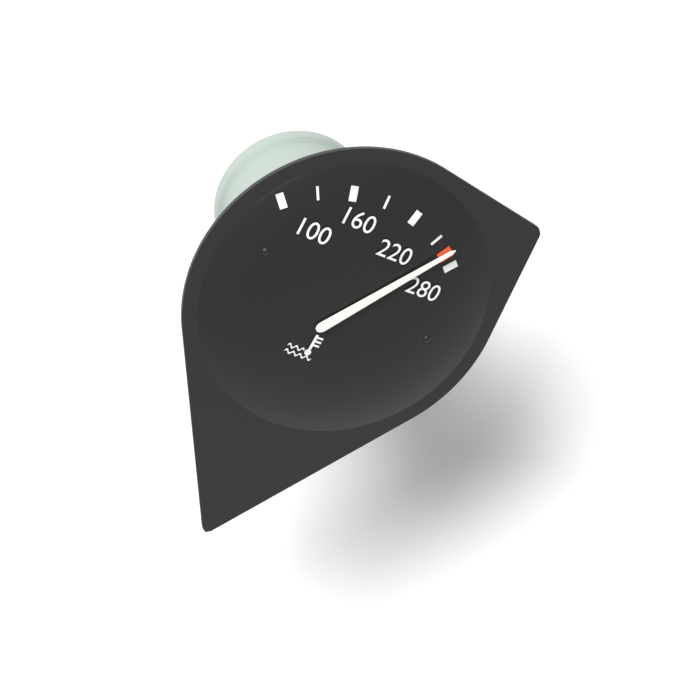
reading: 265 (no unit)
